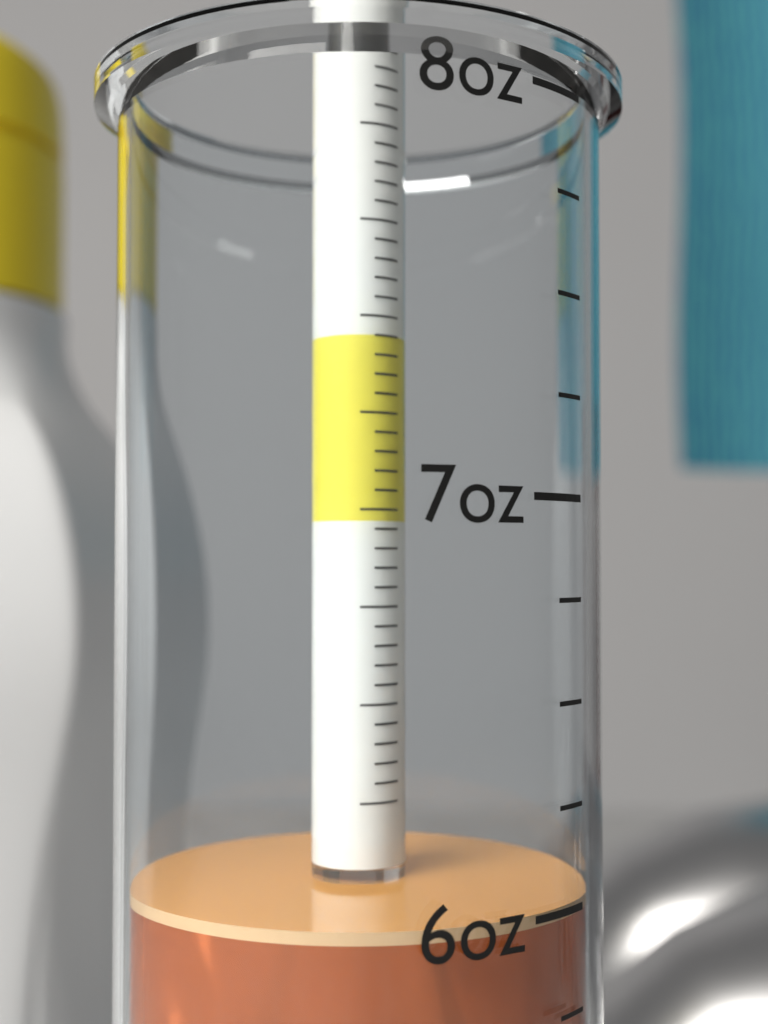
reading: 6.00 oz
